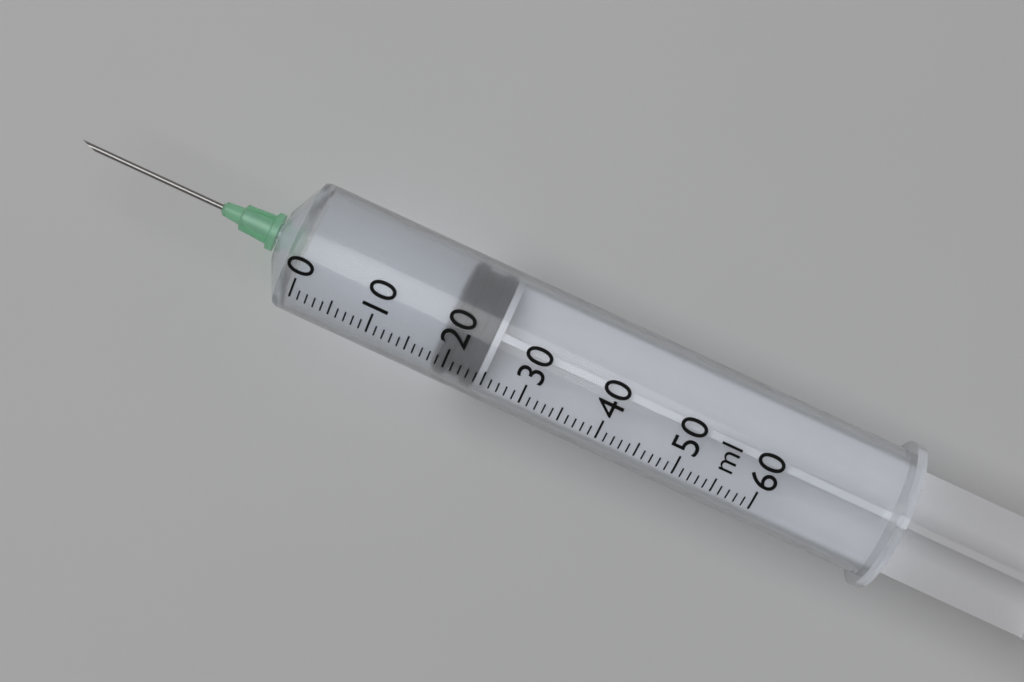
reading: 19 ml
